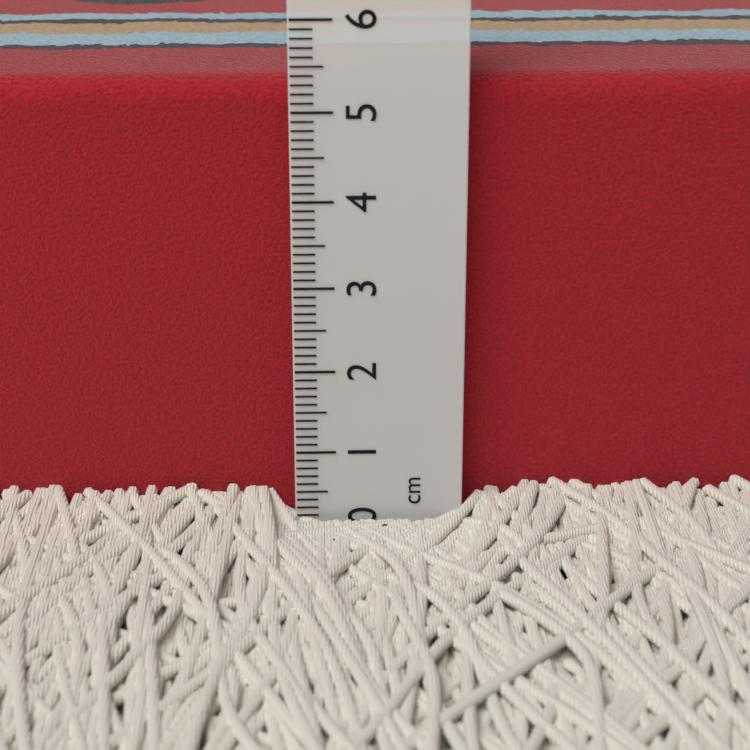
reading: 5.3 cm
